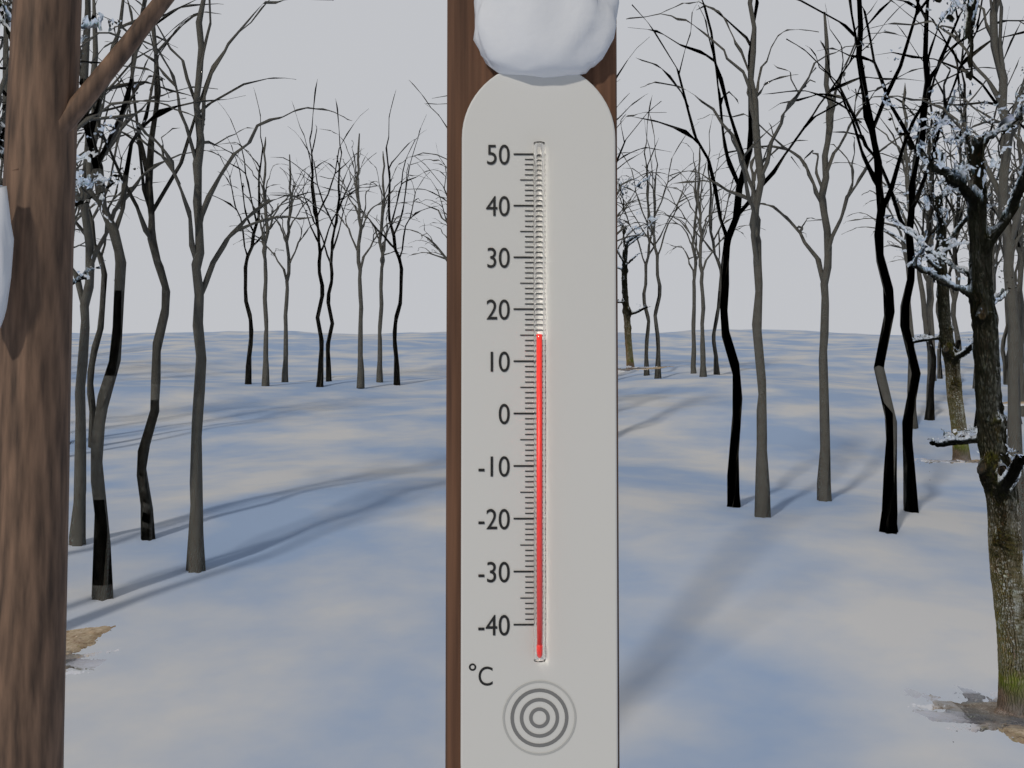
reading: 15 °C
